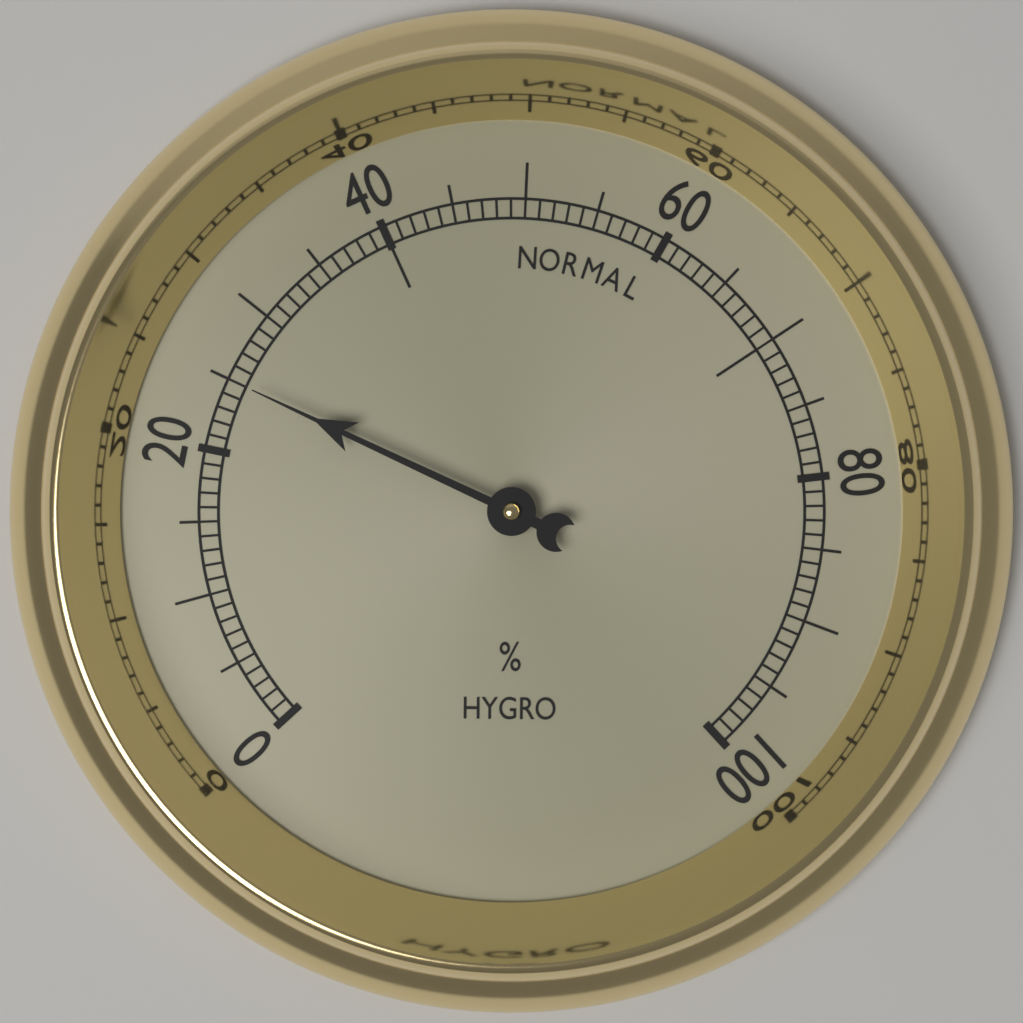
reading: 25 %
